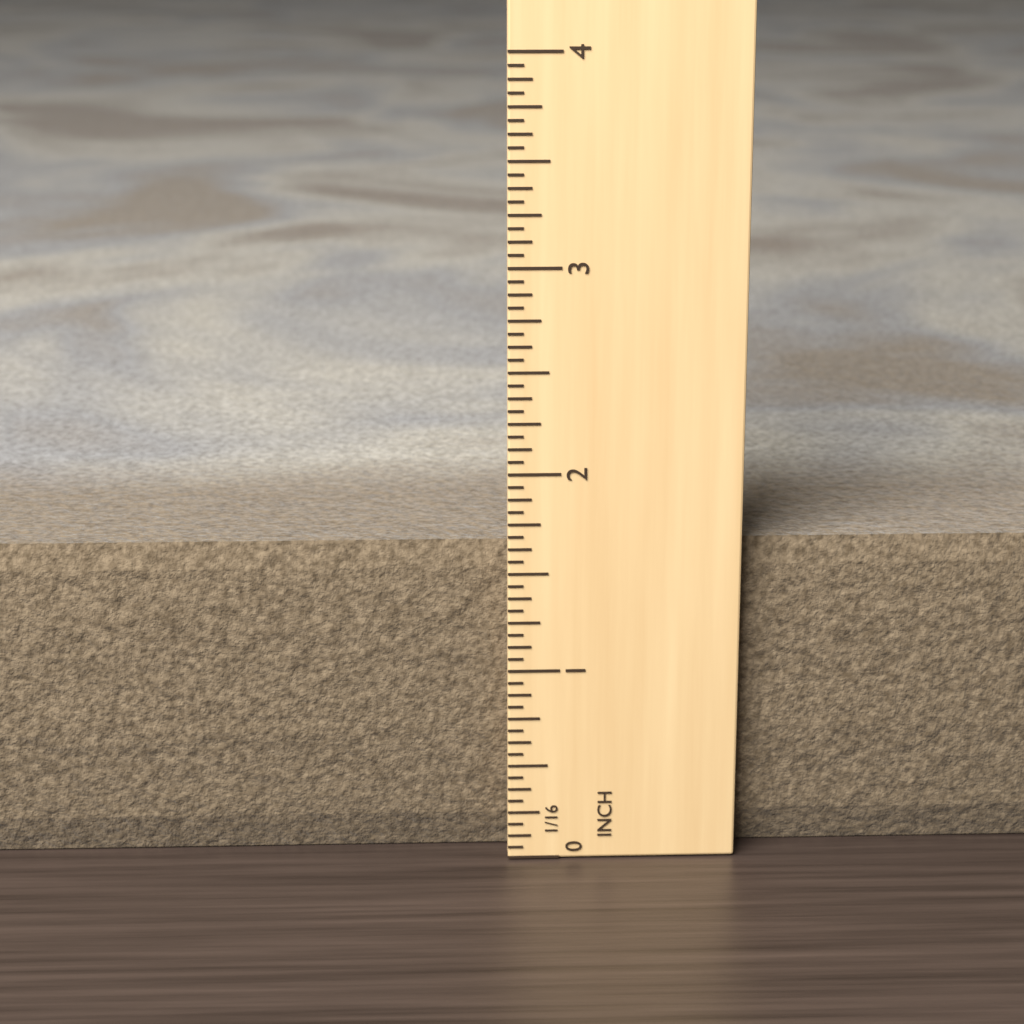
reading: 1.6250 in
